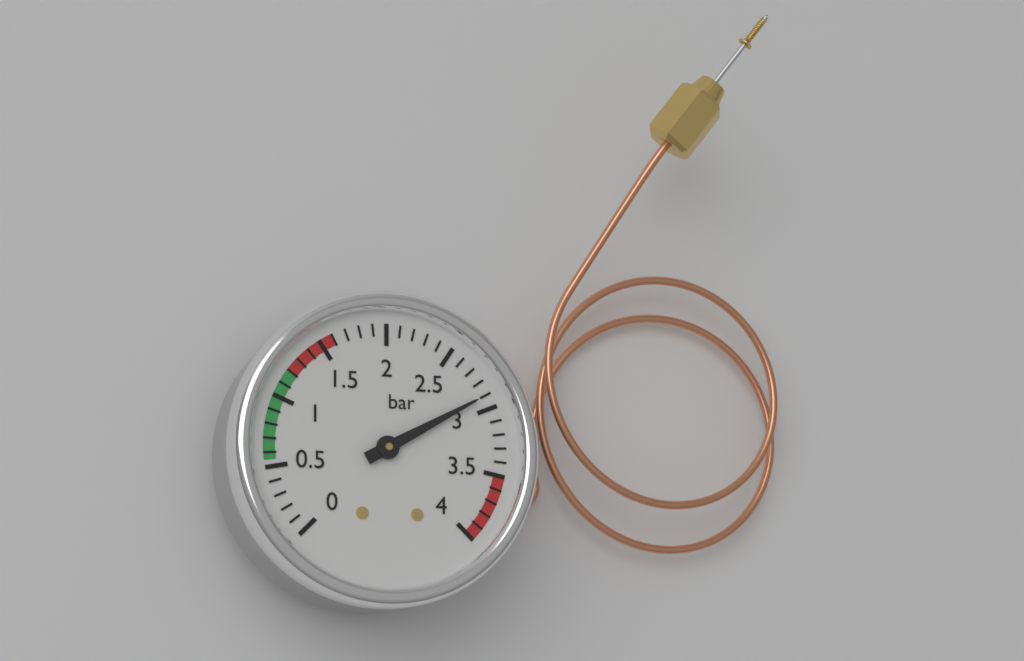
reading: 2.9 bar
